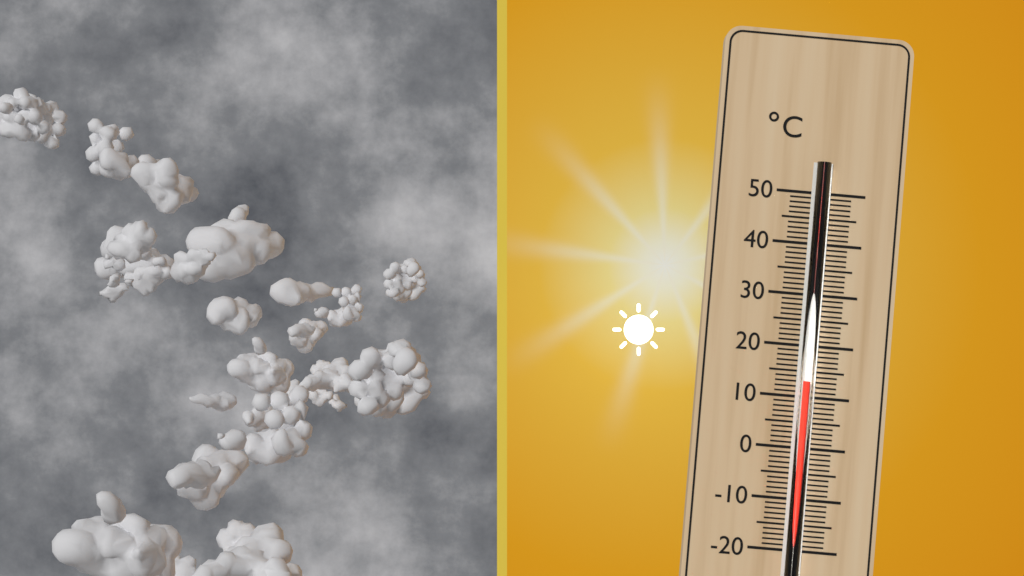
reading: 13 °C
